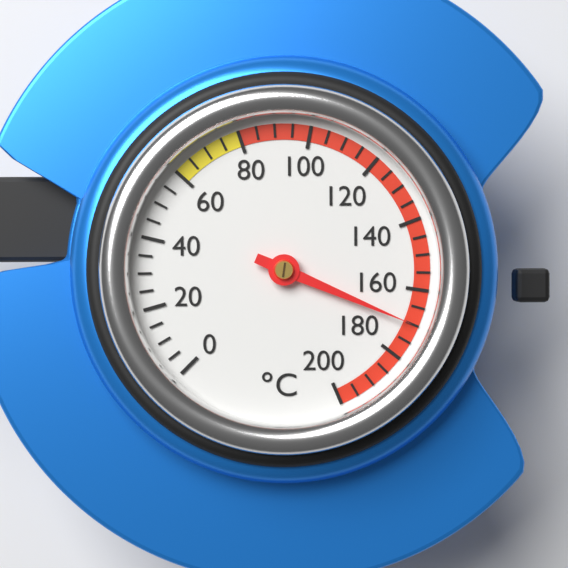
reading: 170 °C
